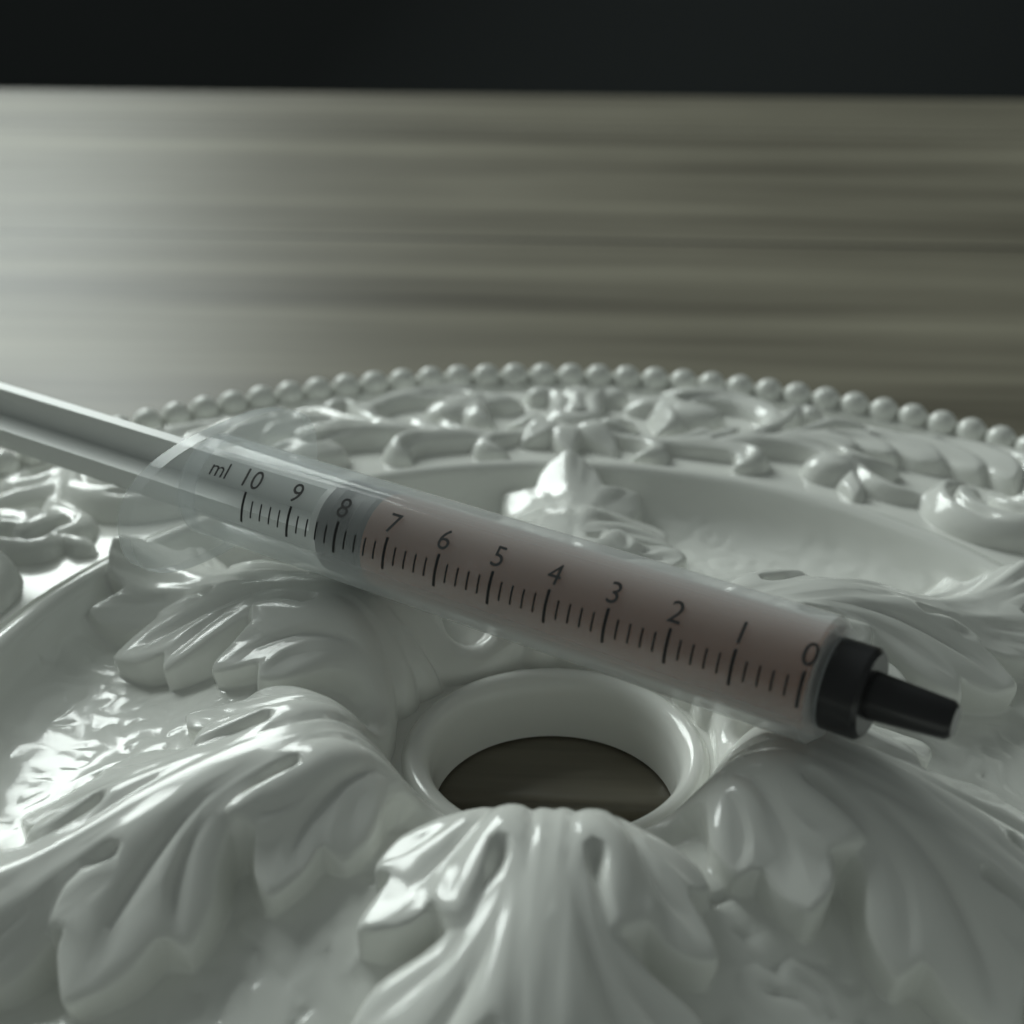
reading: 7.6 ml
